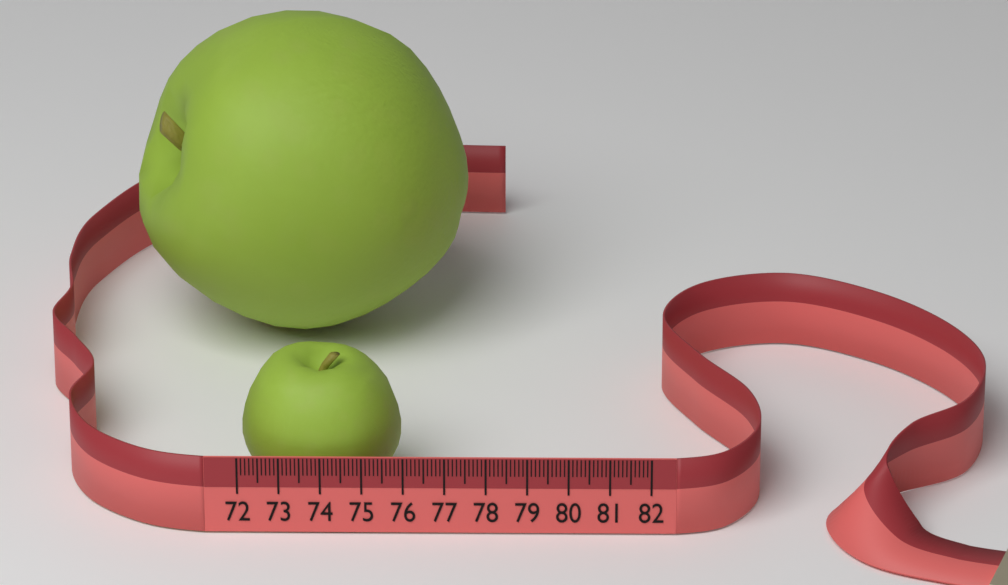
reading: 75.9 (no unit)
